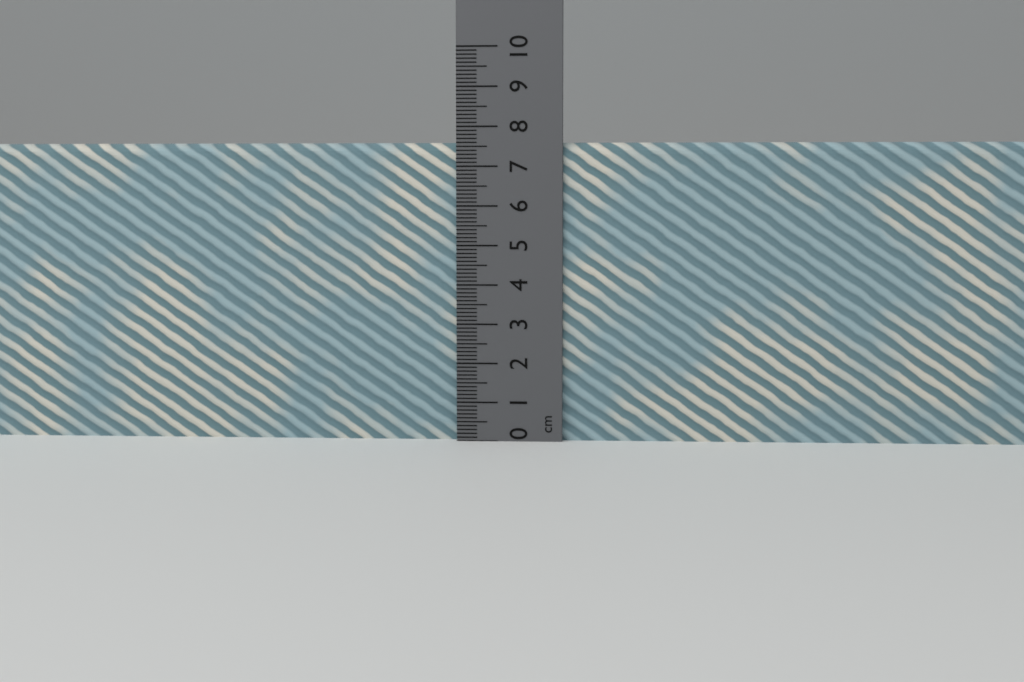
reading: 7.6 cm
